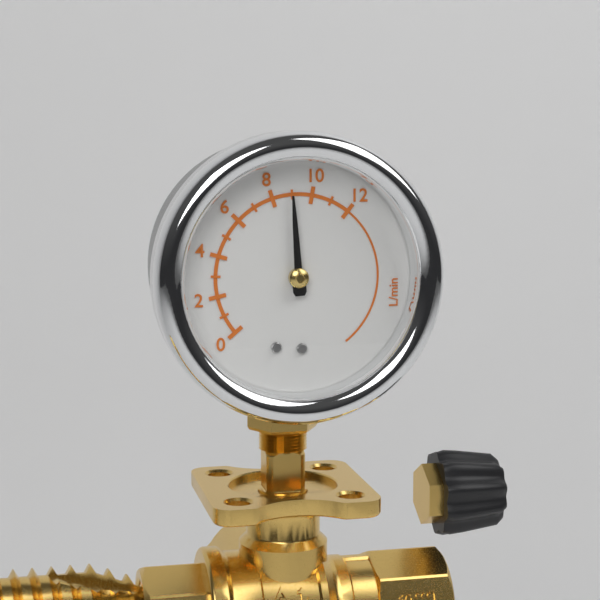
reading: 9 L/min
